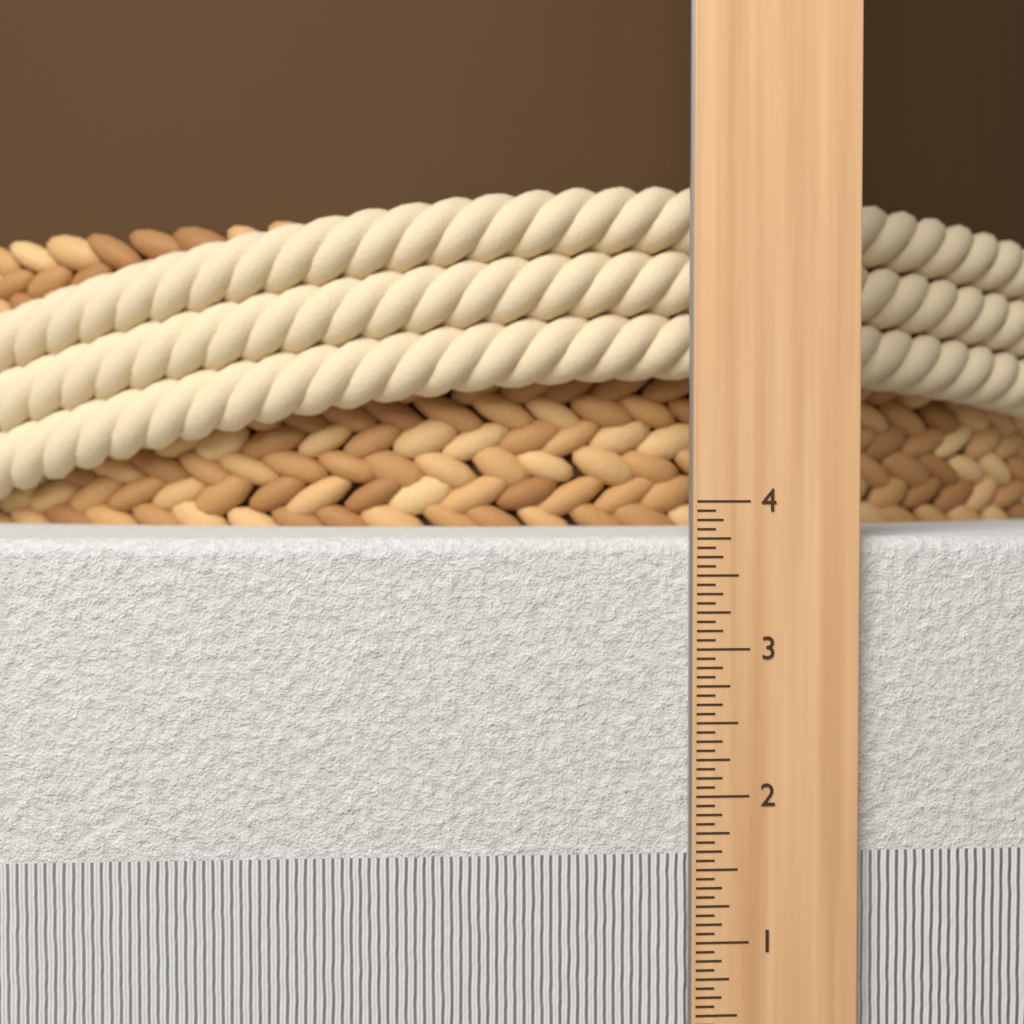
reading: 3.7500 in
